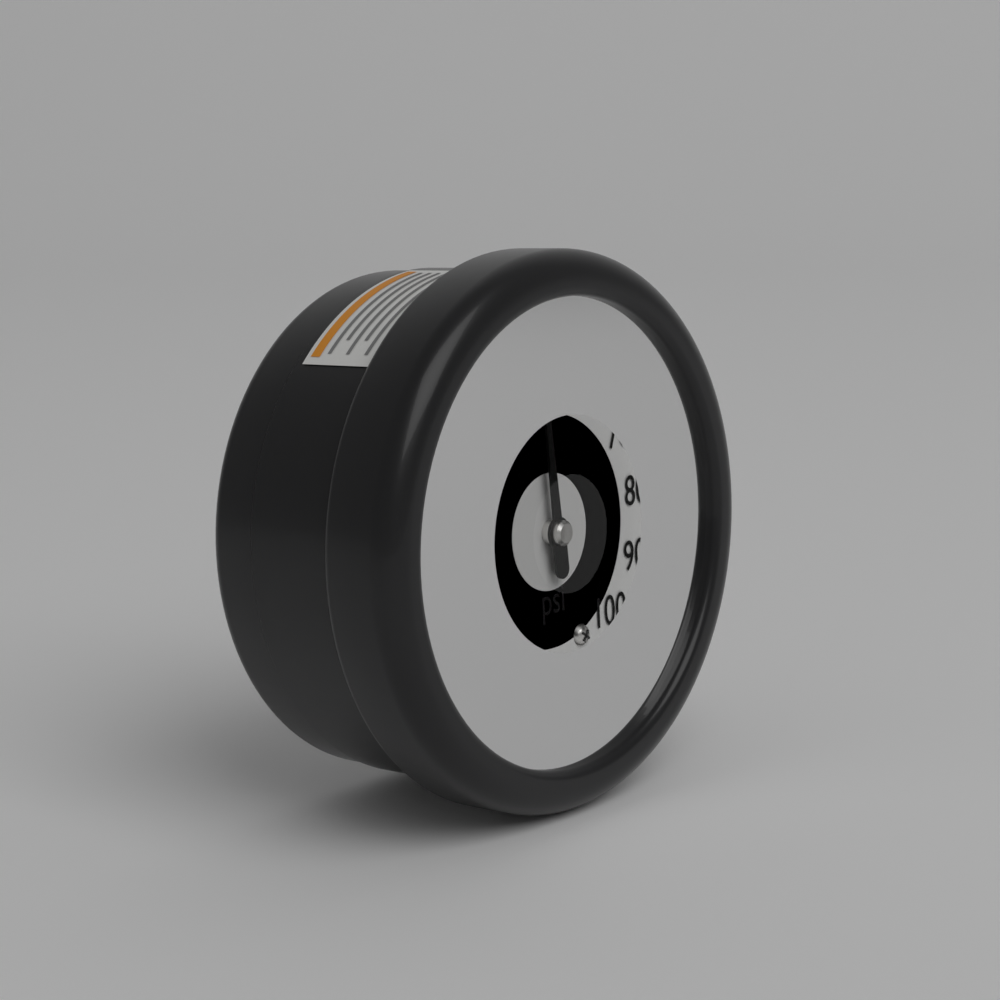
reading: 48 psi
